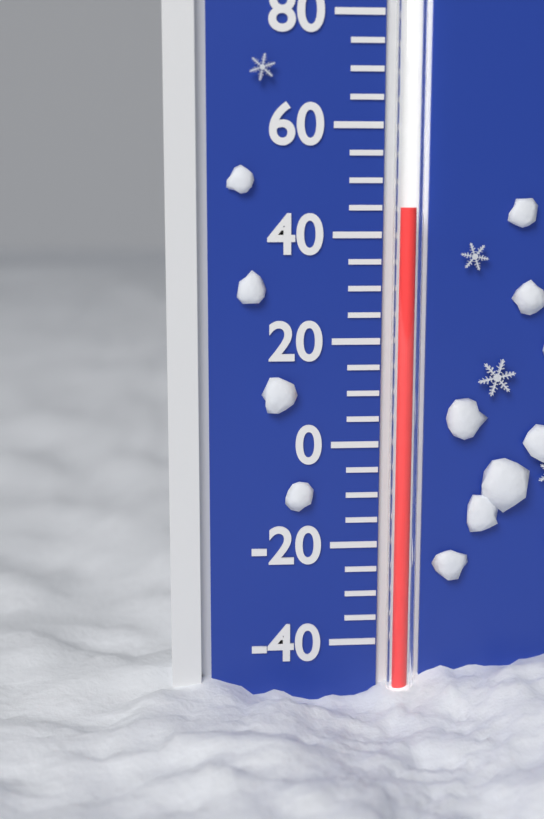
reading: 45 °F
